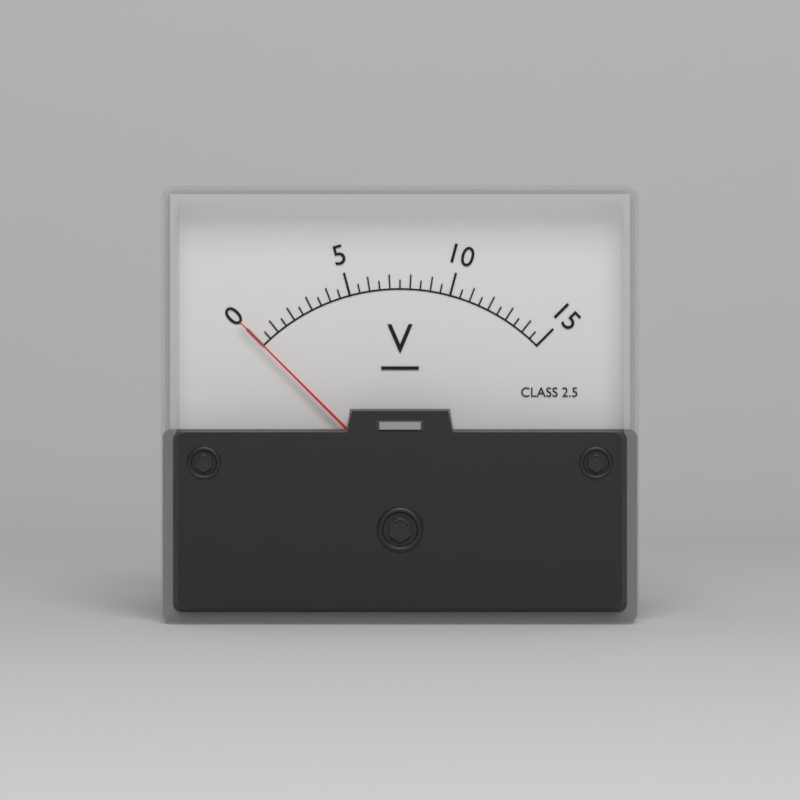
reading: 0.0 V
